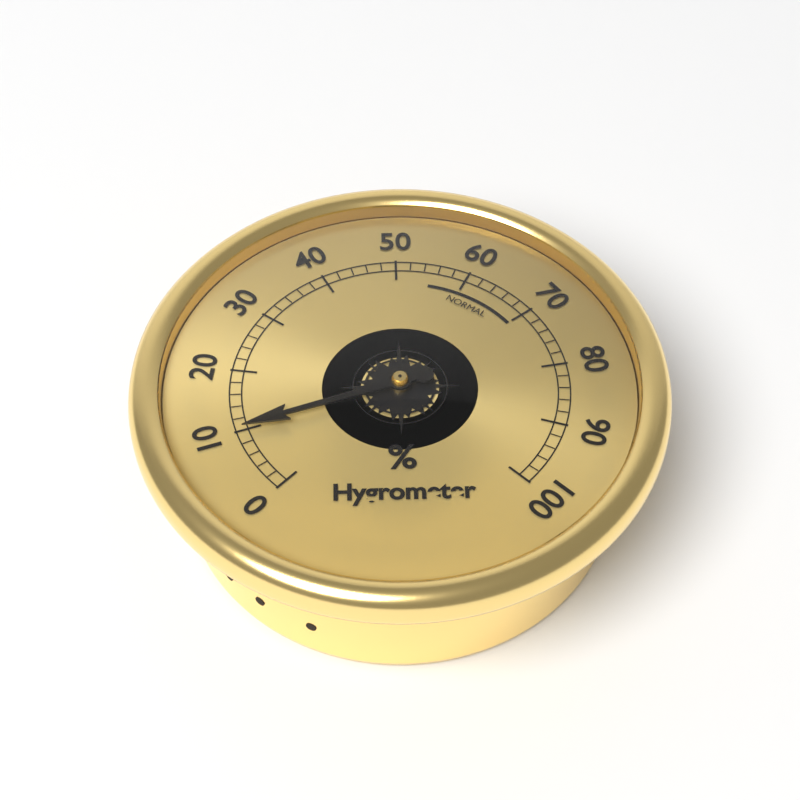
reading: 10 %
